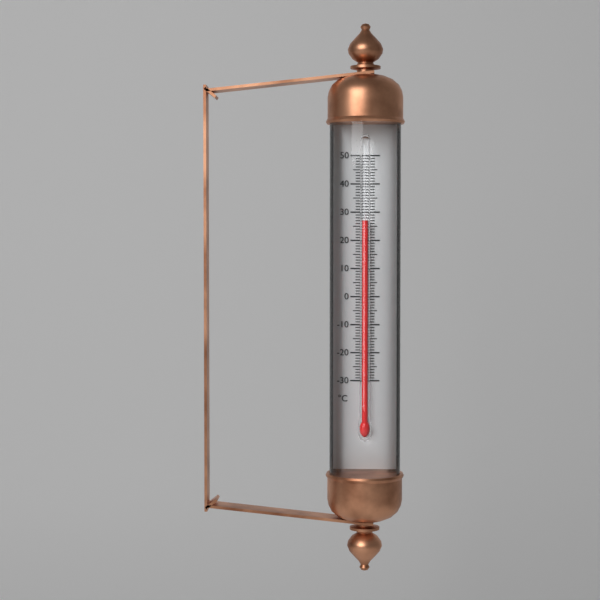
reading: 27 °C
